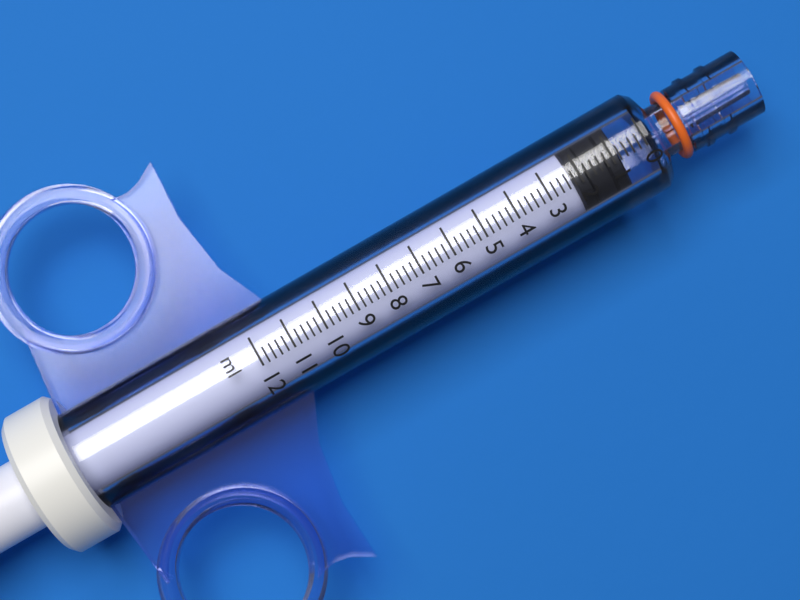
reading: 0.8 ml
